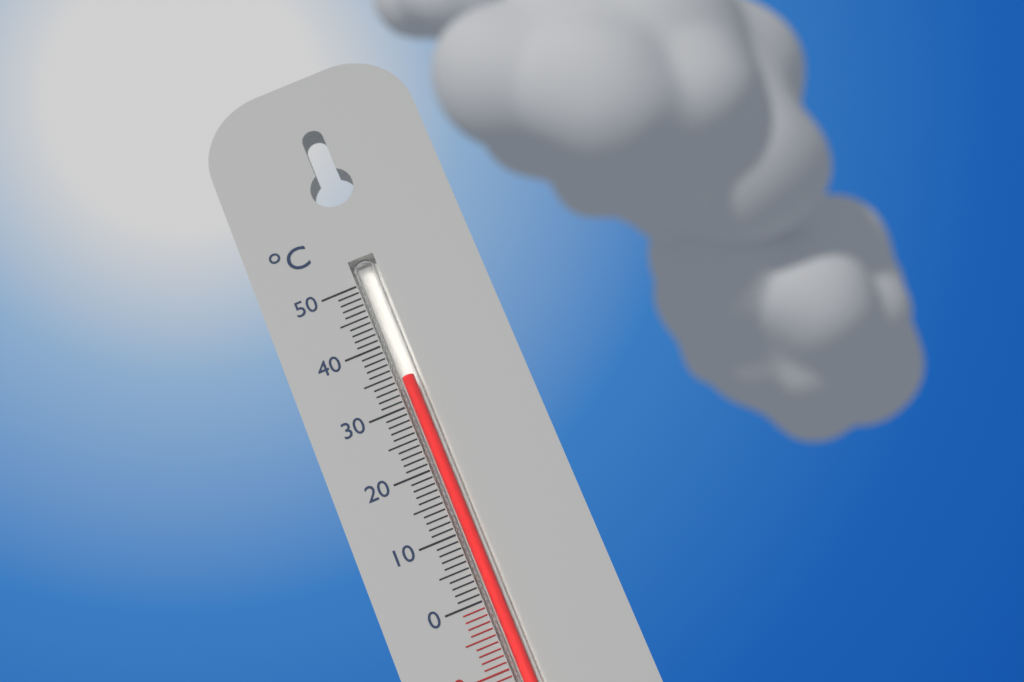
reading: 34 °C
